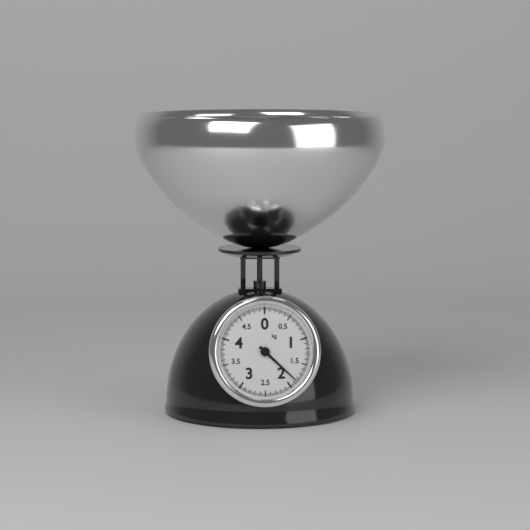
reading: 1.850 kg
